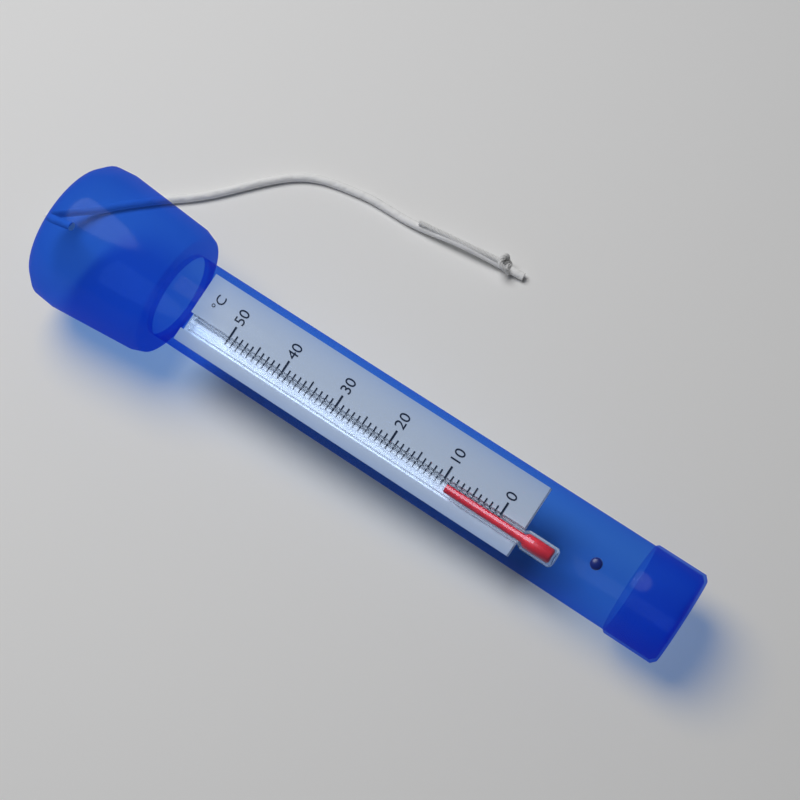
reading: 9 °C
